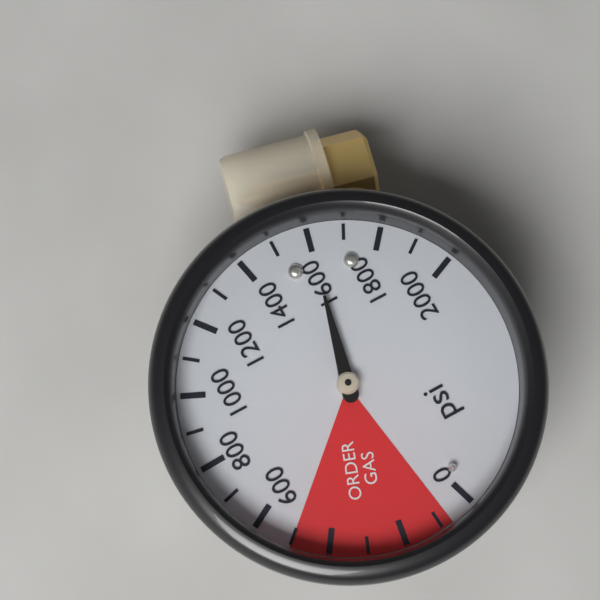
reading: 1600 psi
